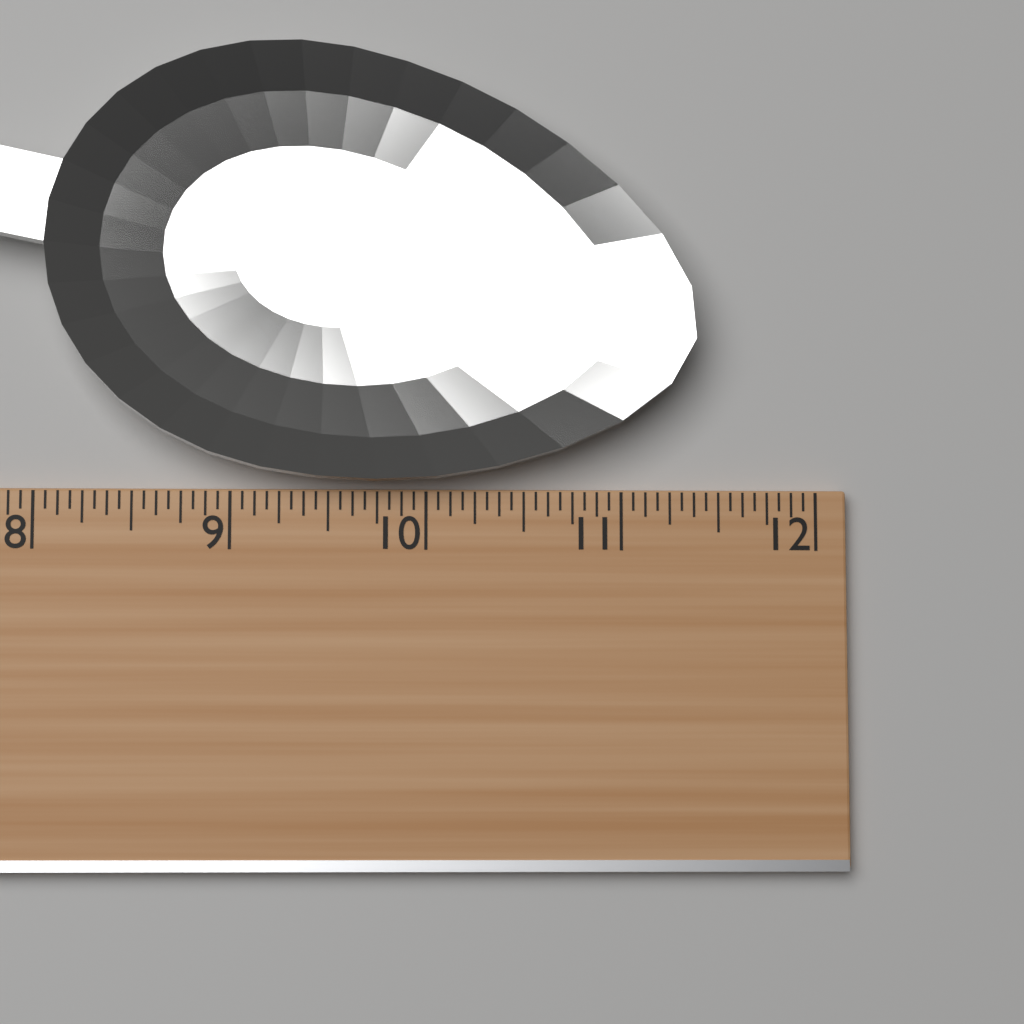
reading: 11.3750 (no unit)
